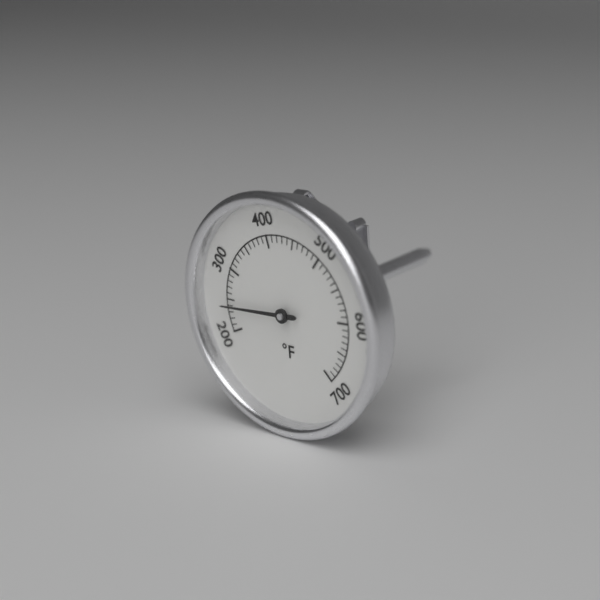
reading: 240 °F
